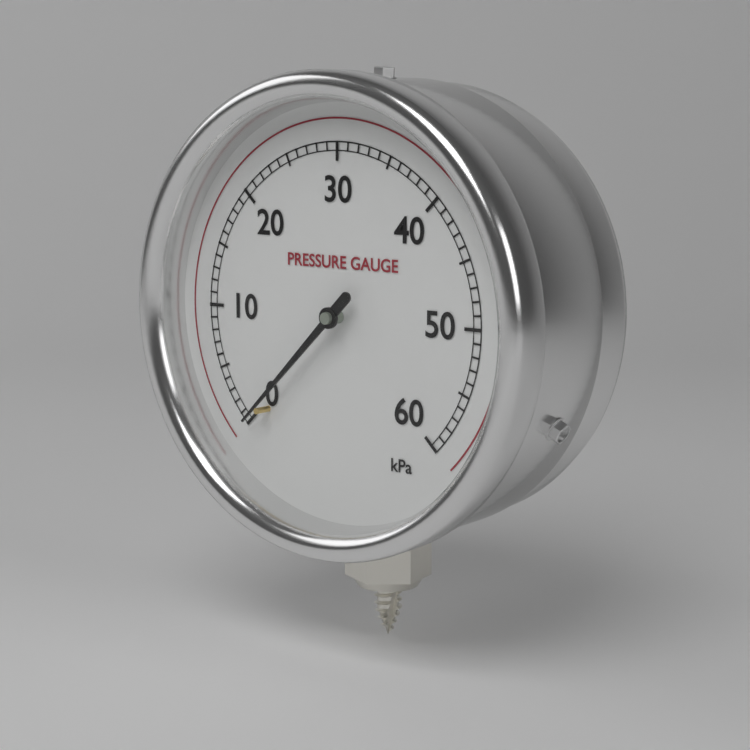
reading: 0 kPa
